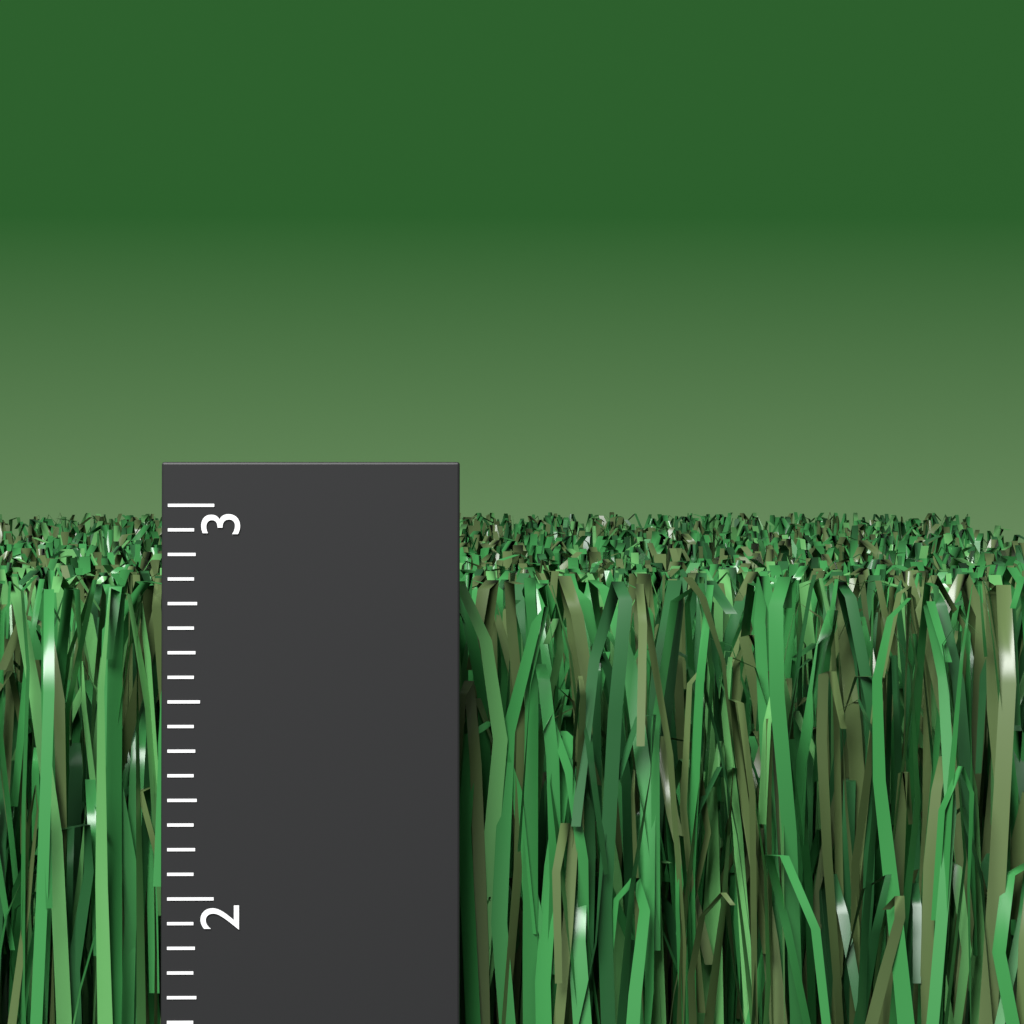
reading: 2.8125 (no unit)
